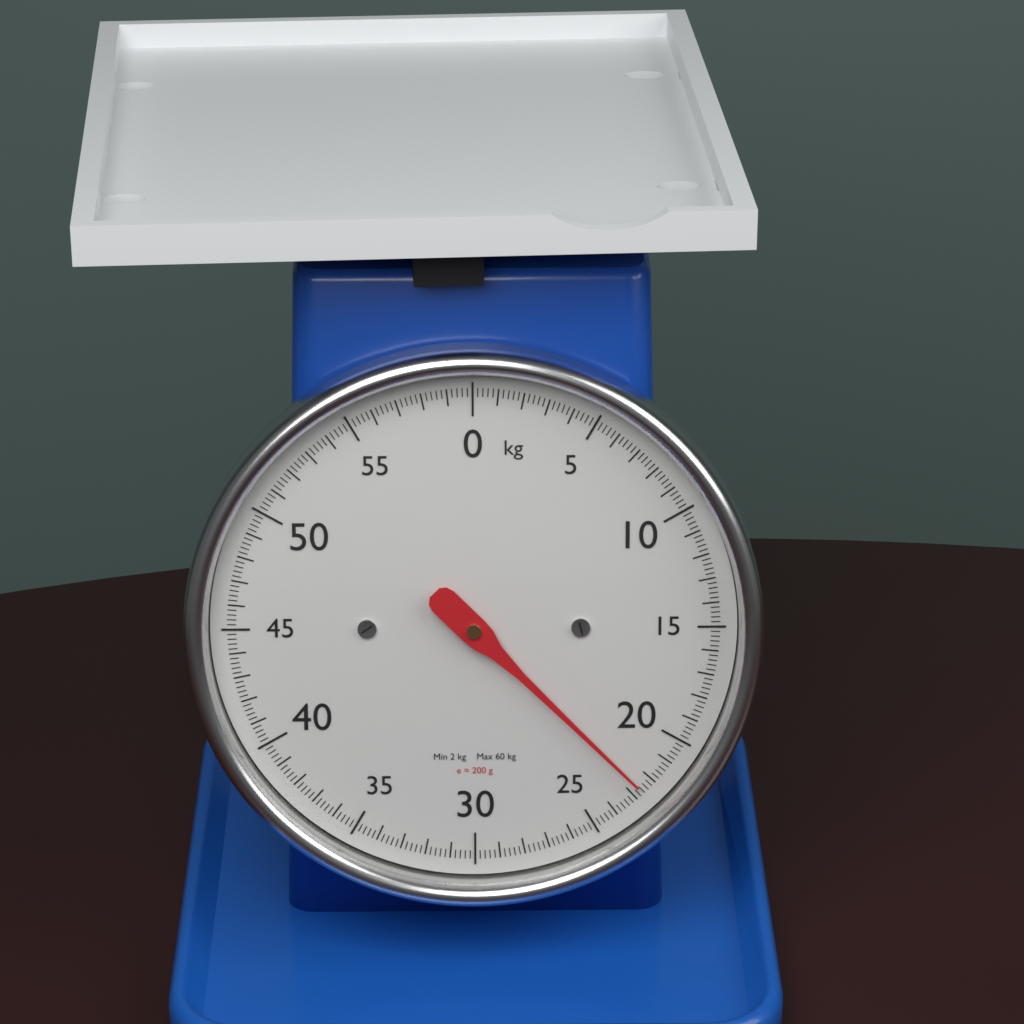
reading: 22.6 kg
